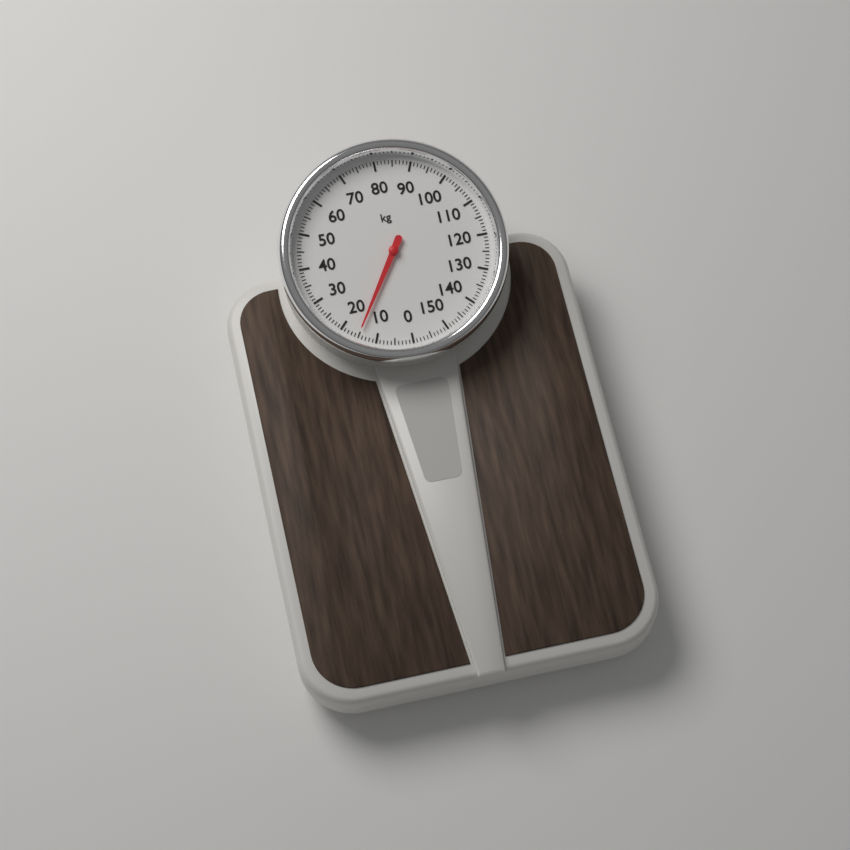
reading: 15 kg
